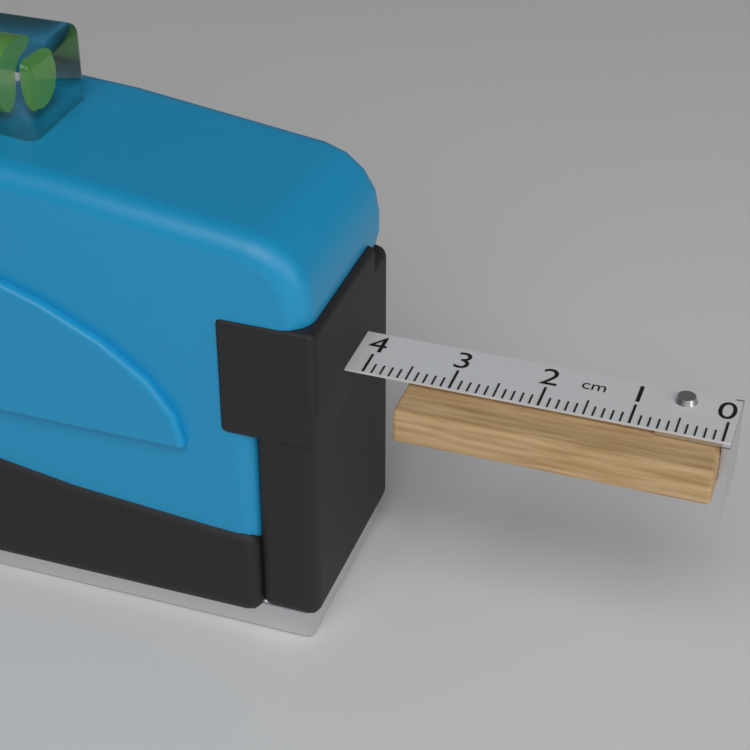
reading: 3.5 cm
